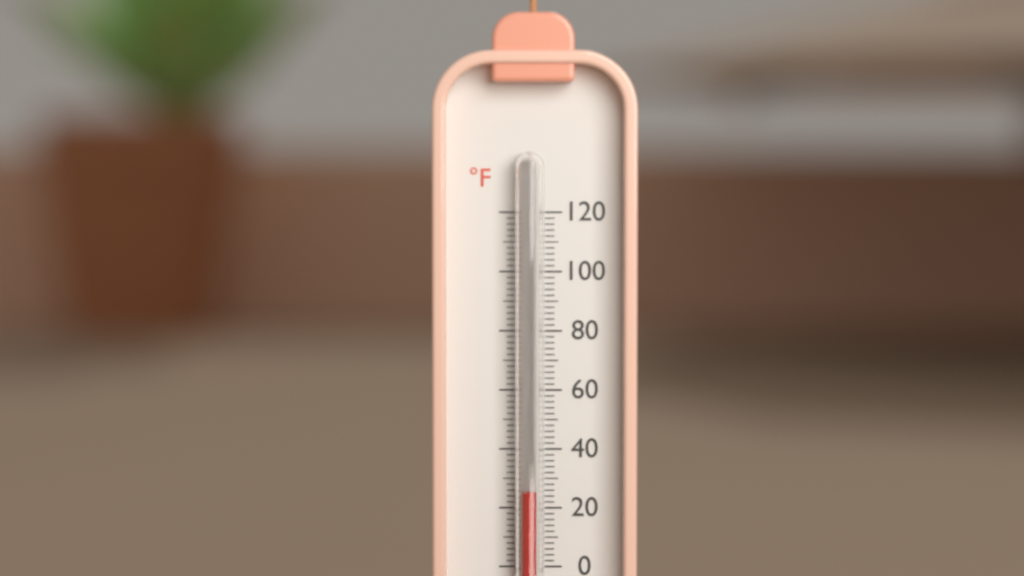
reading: 26 °F
